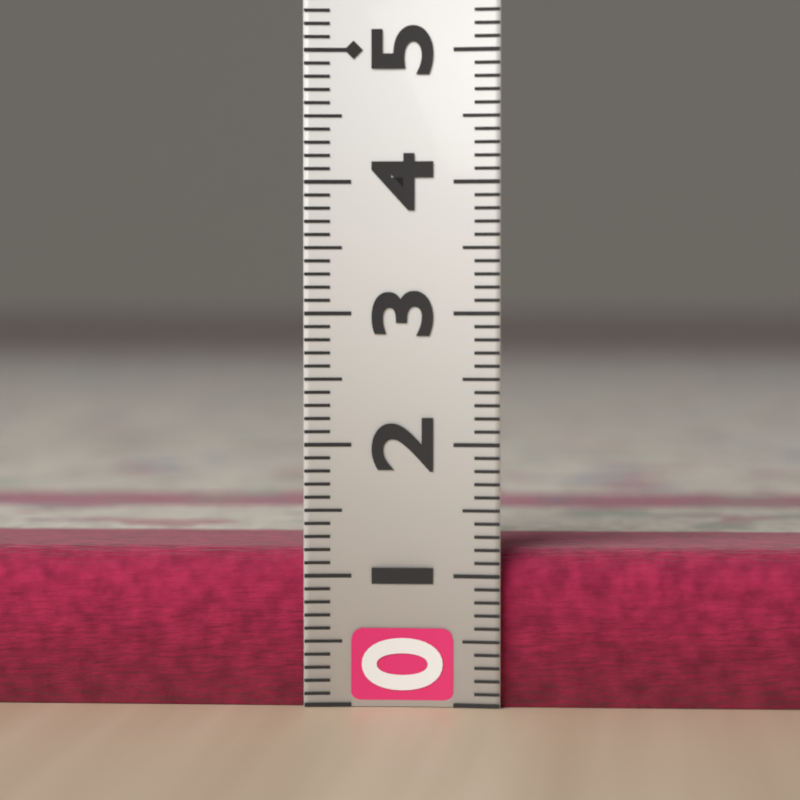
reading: 1.2 (no unit)
